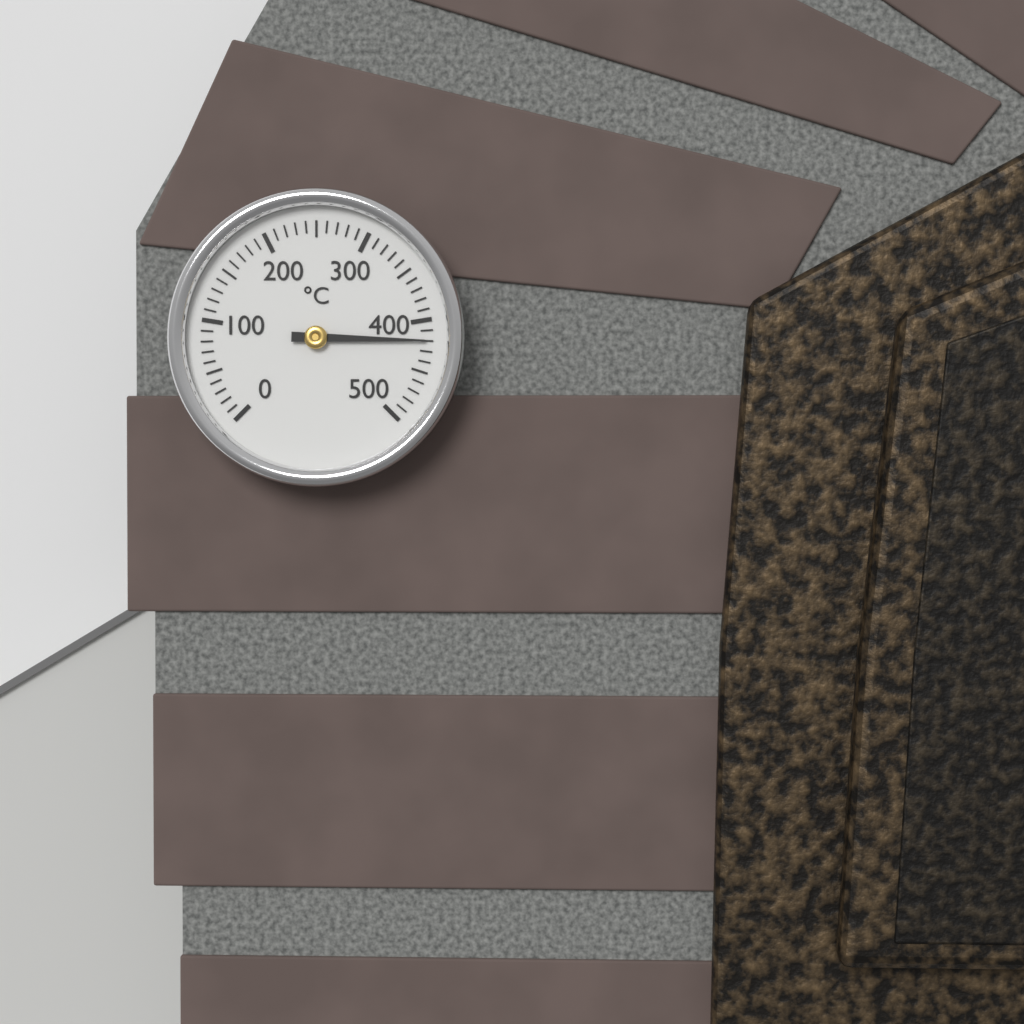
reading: 420 °C
